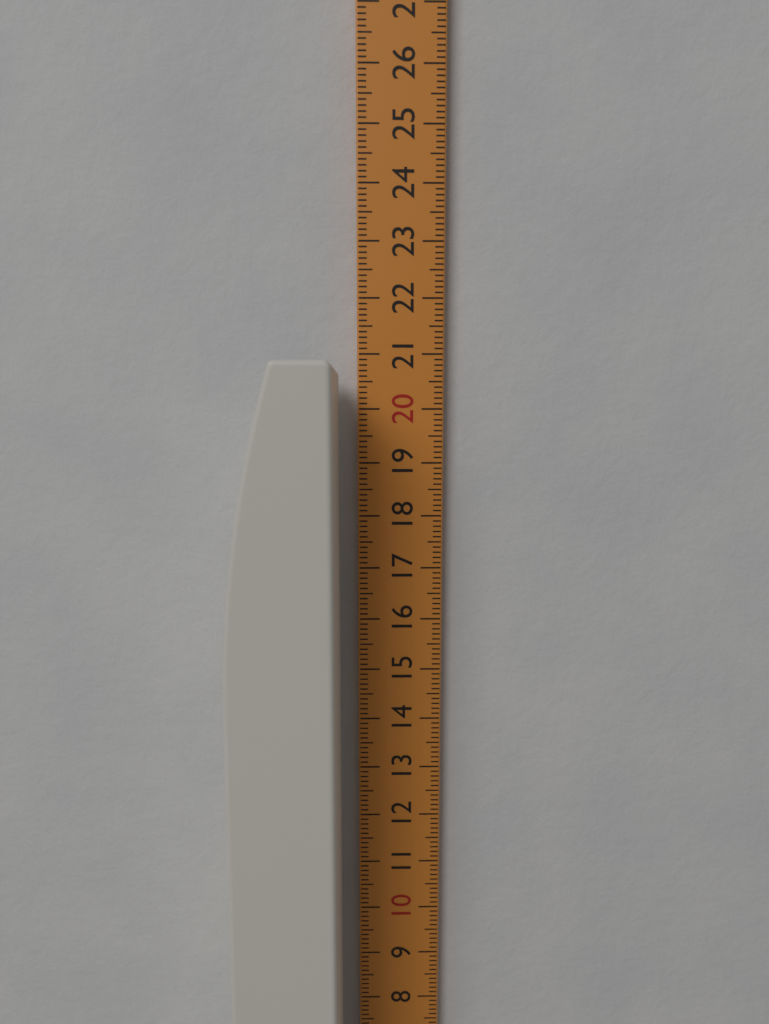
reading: 20.7 cm
